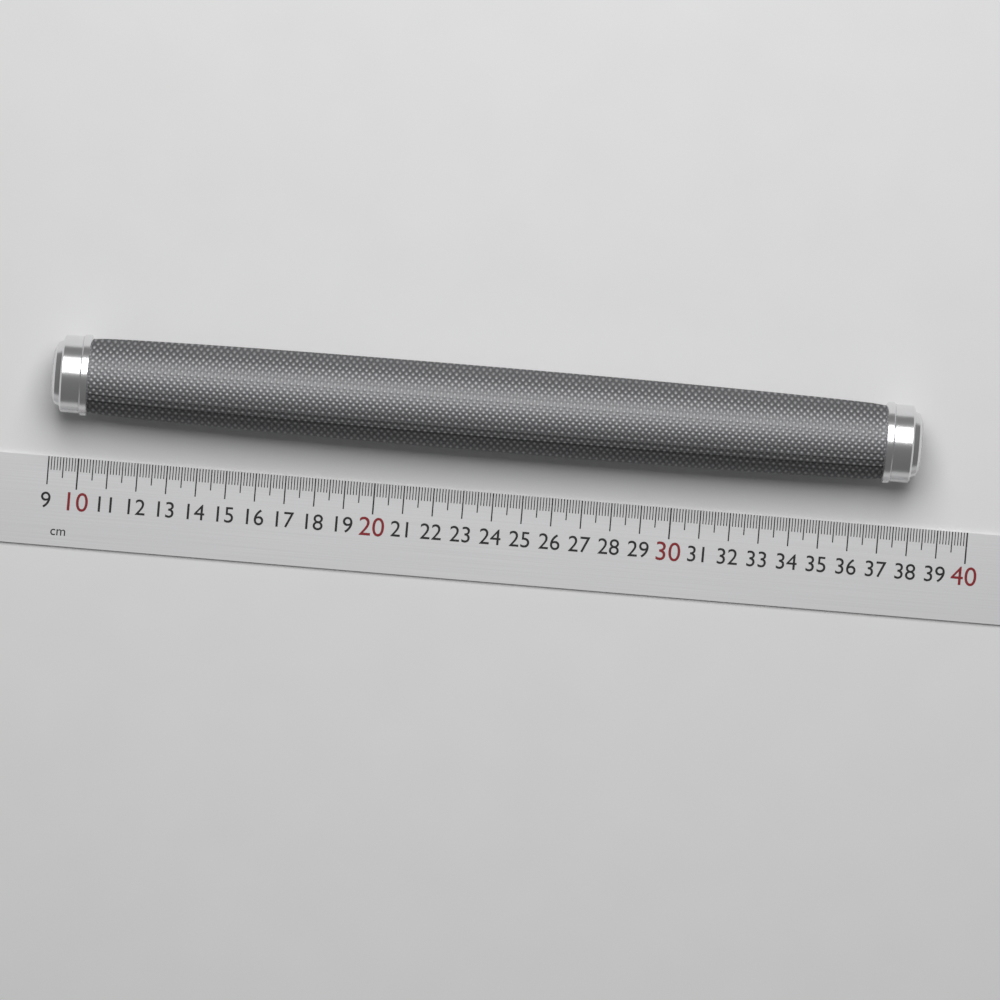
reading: 38.1 cm
